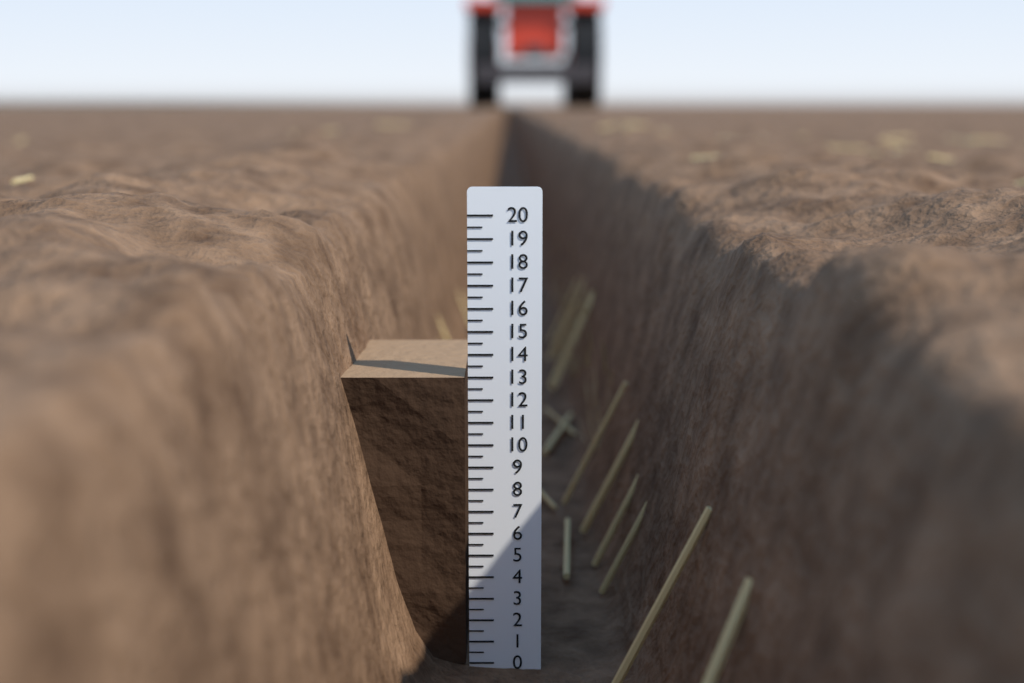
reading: 13.0 (no unit)
